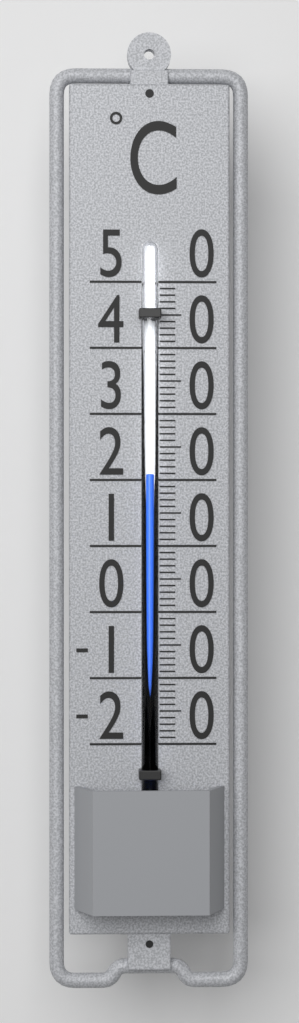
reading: 21 °C
